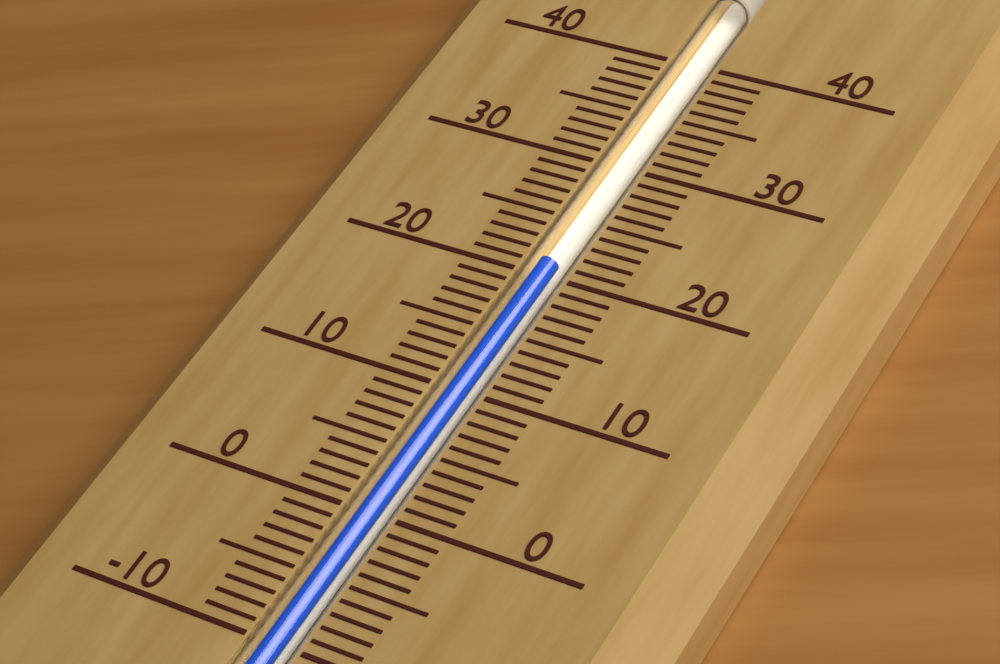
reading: 21 (no unit)
